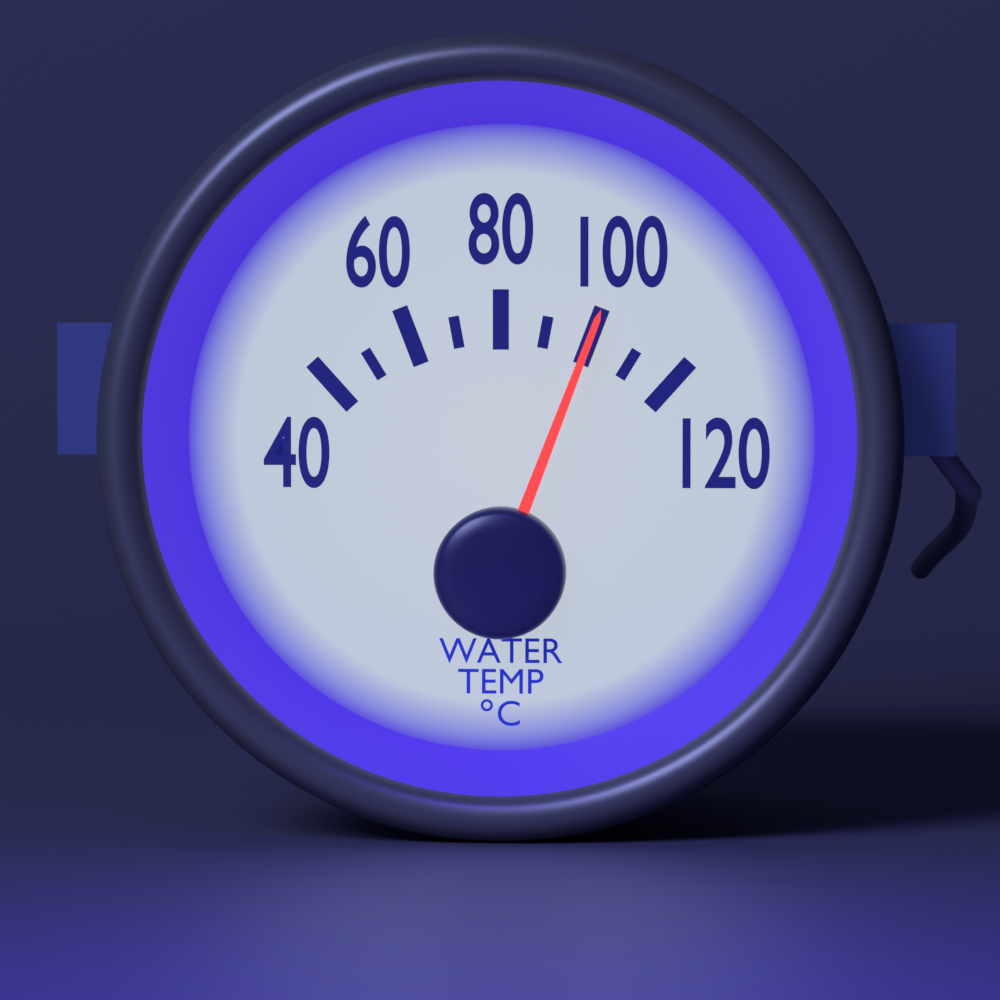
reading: 100 °C
